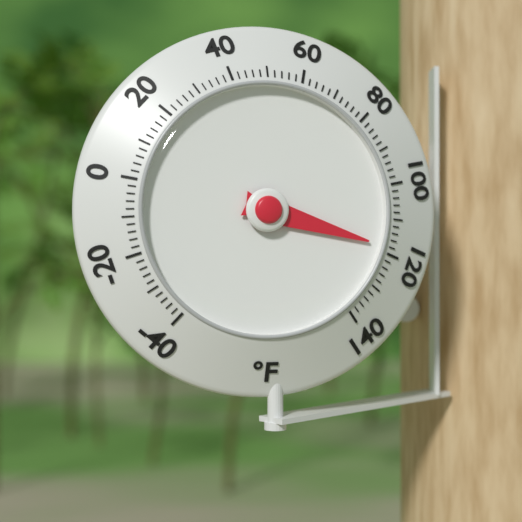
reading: 118 °F
